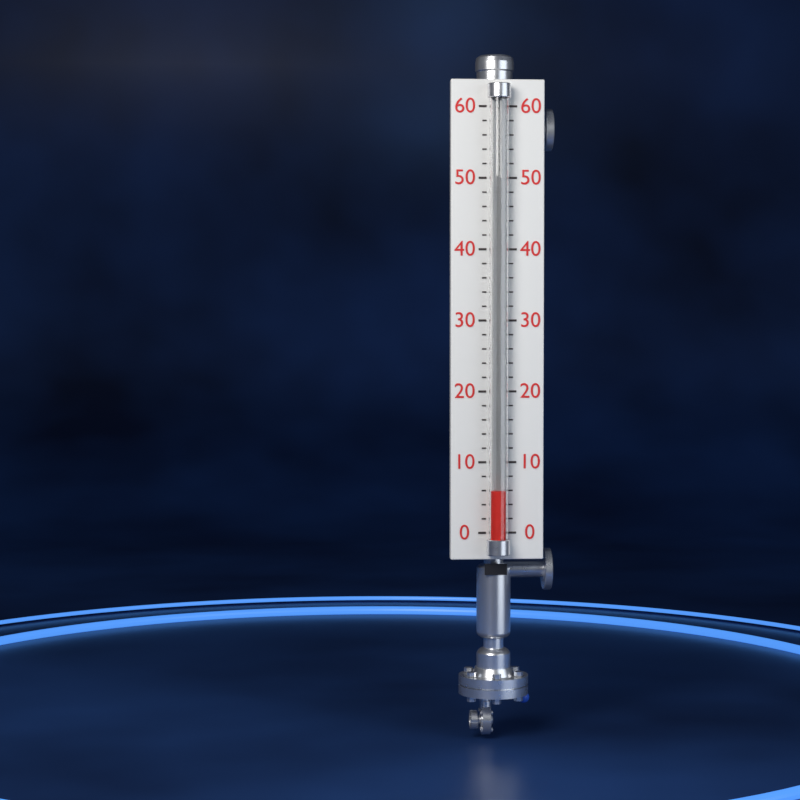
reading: 6 (no unit)
